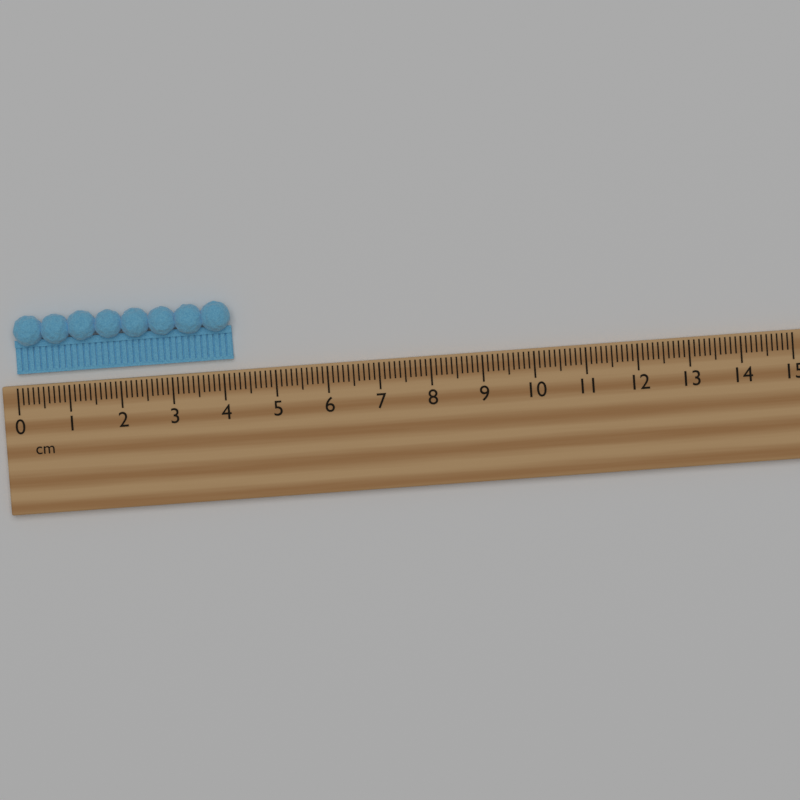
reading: 4.2 cm
